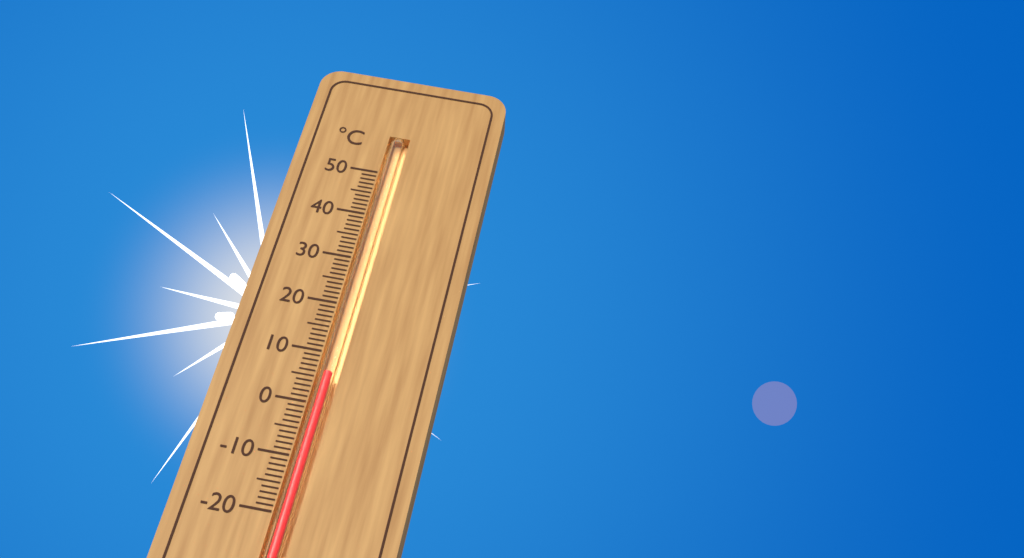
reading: 6 °C
